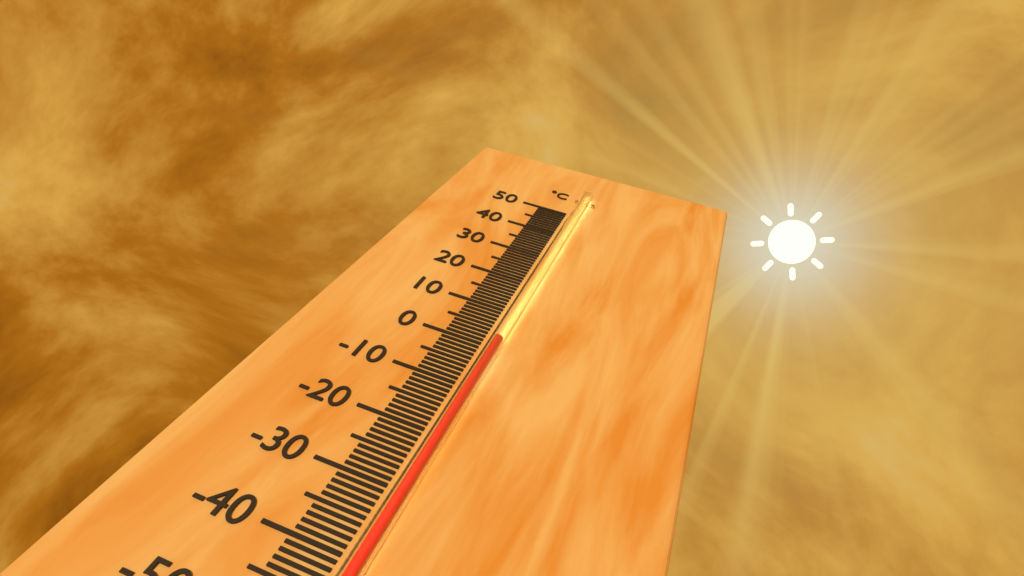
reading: 1 °C
